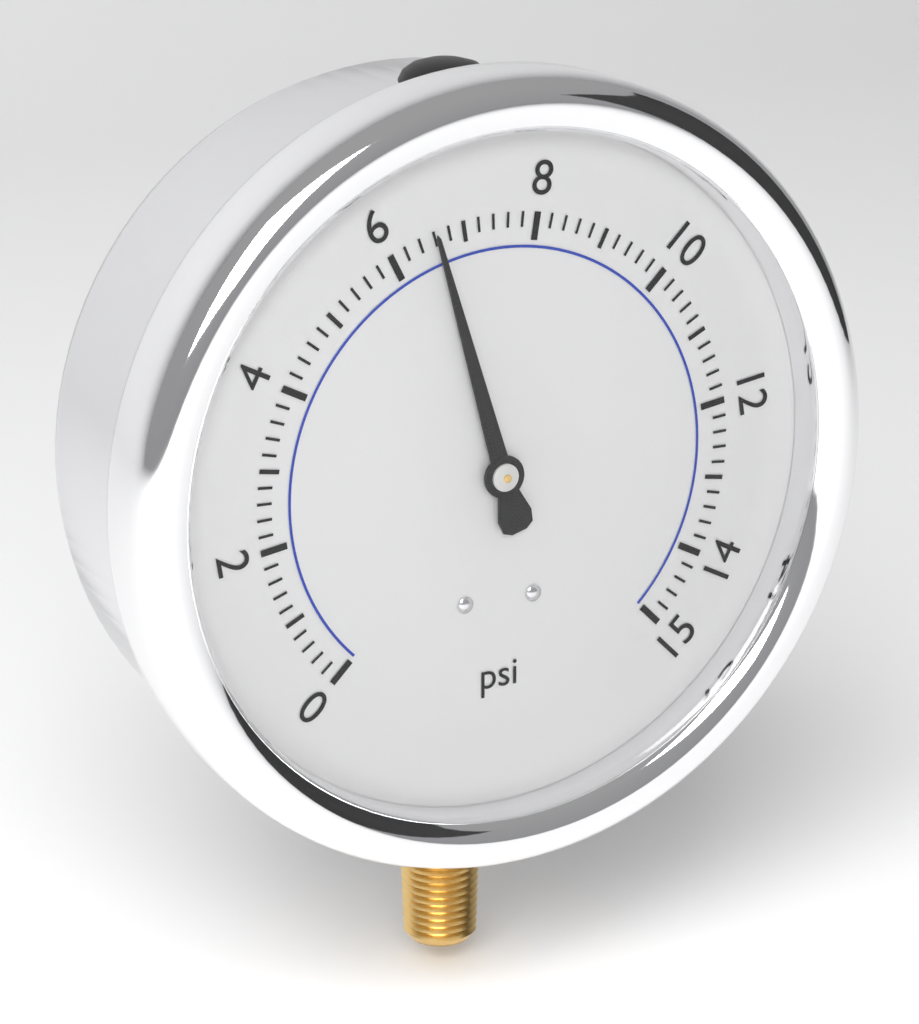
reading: 6.6 psi
